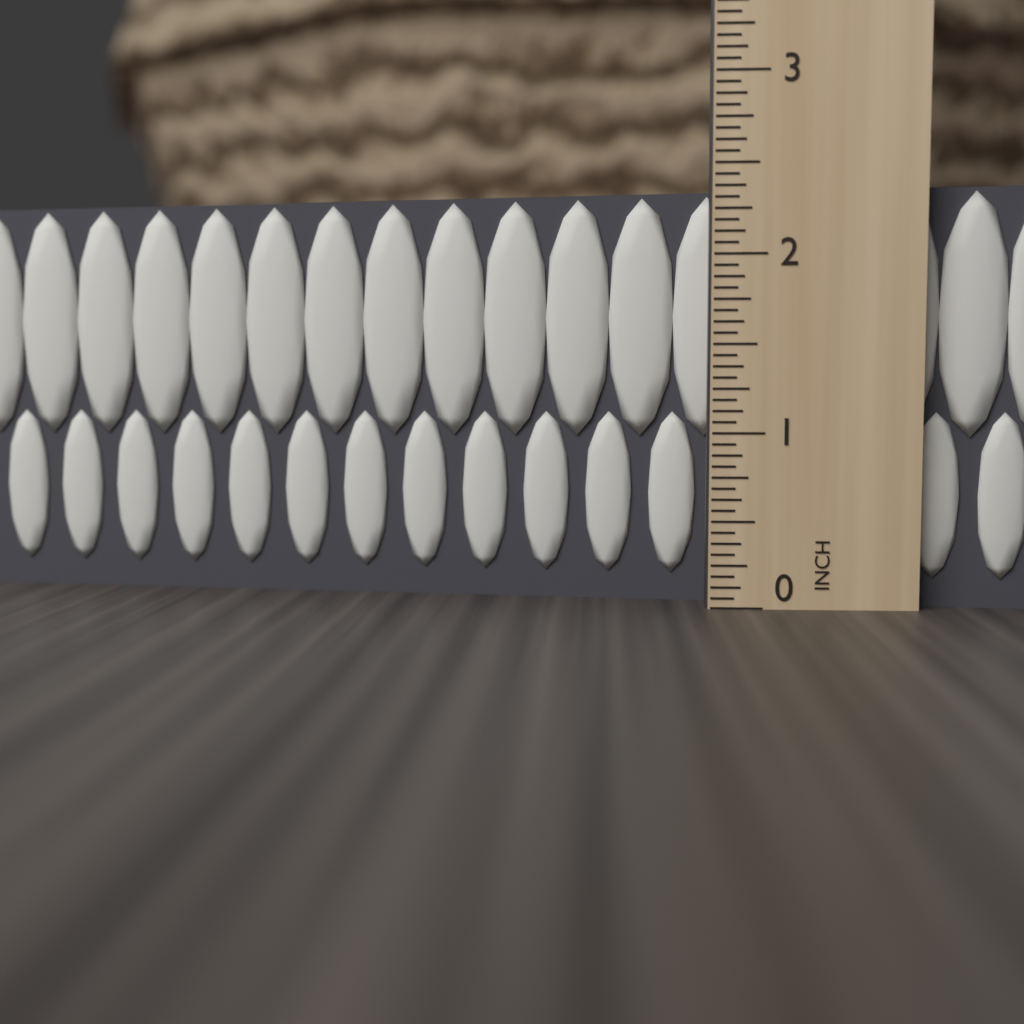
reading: 2.3750 in
